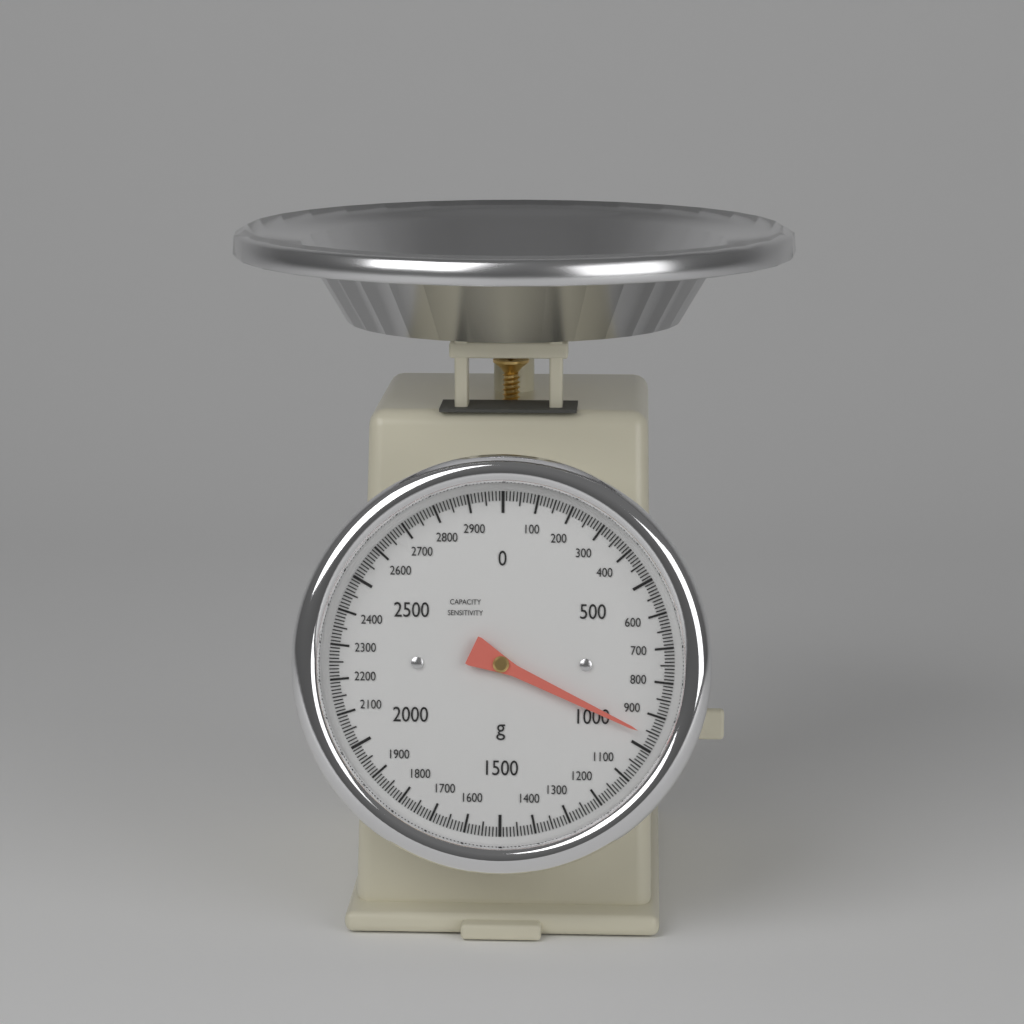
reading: 960 g
